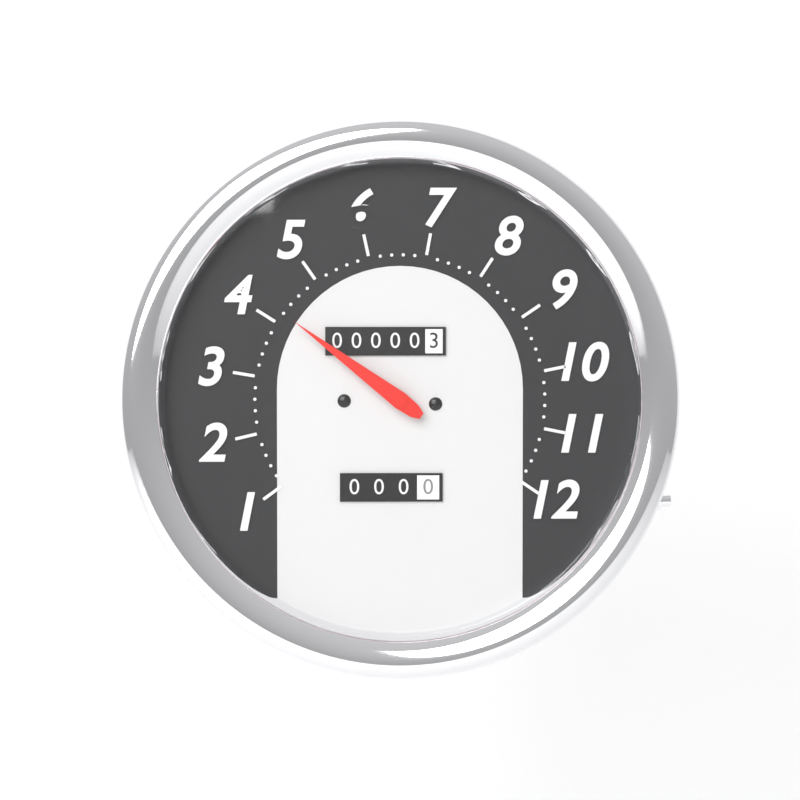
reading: 4.2 (no unit)
